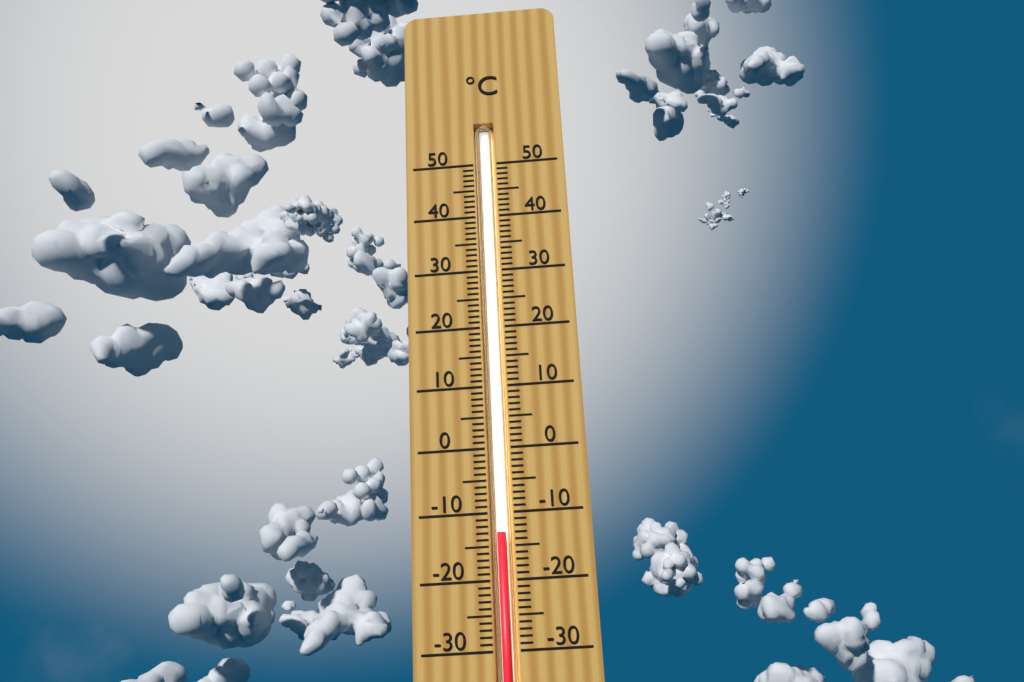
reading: -13 °C
